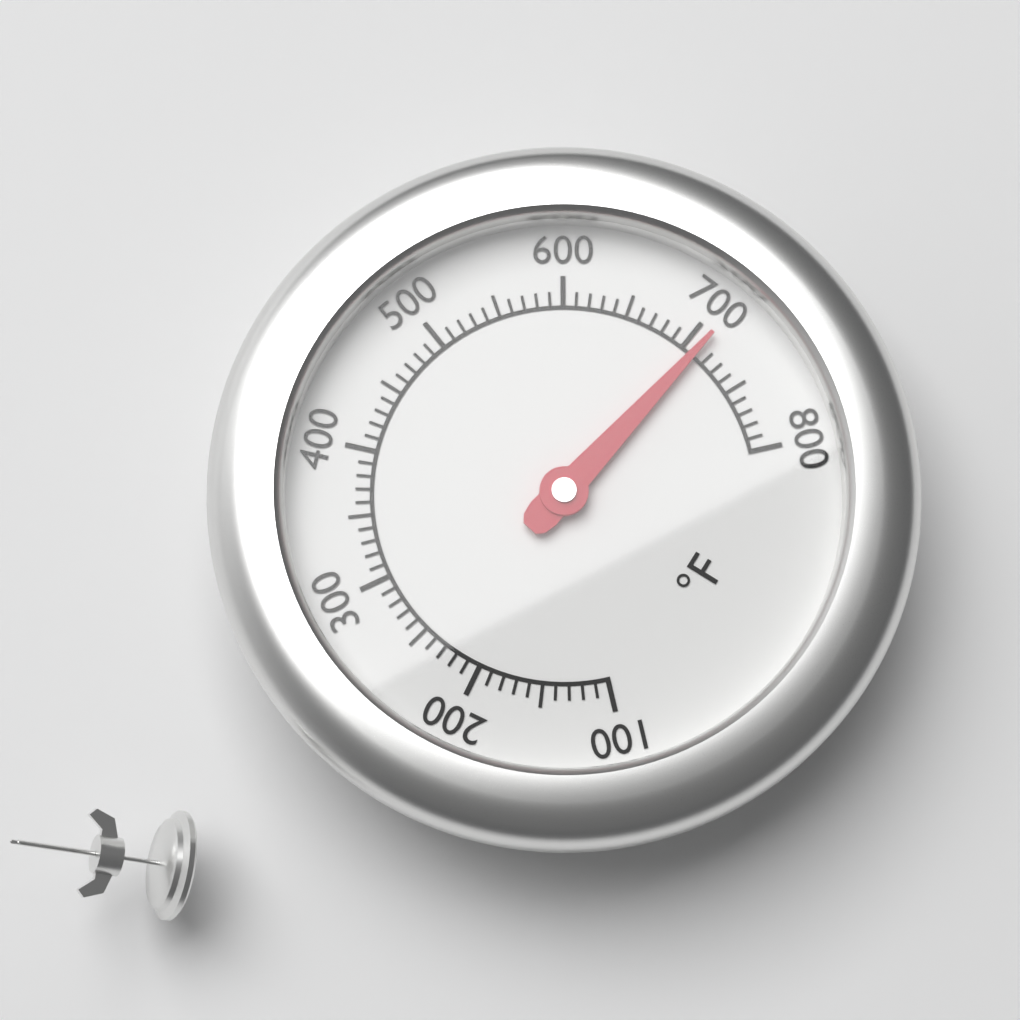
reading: 710 °F
